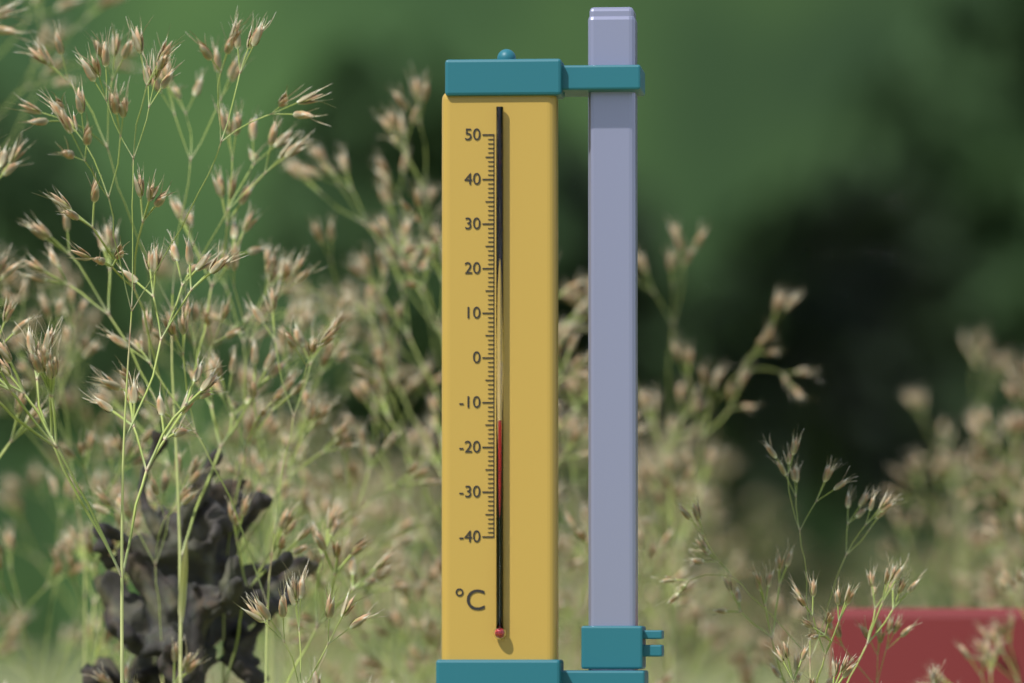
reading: -14 °C
